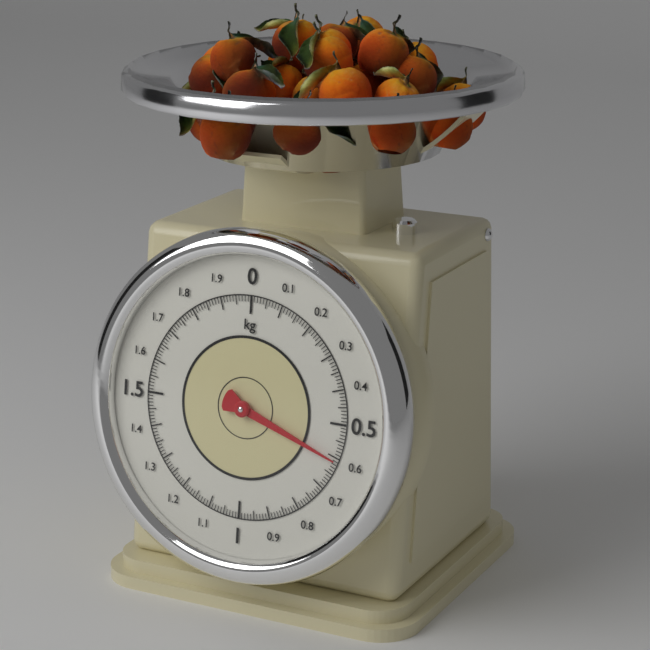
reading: 0.61 kg
